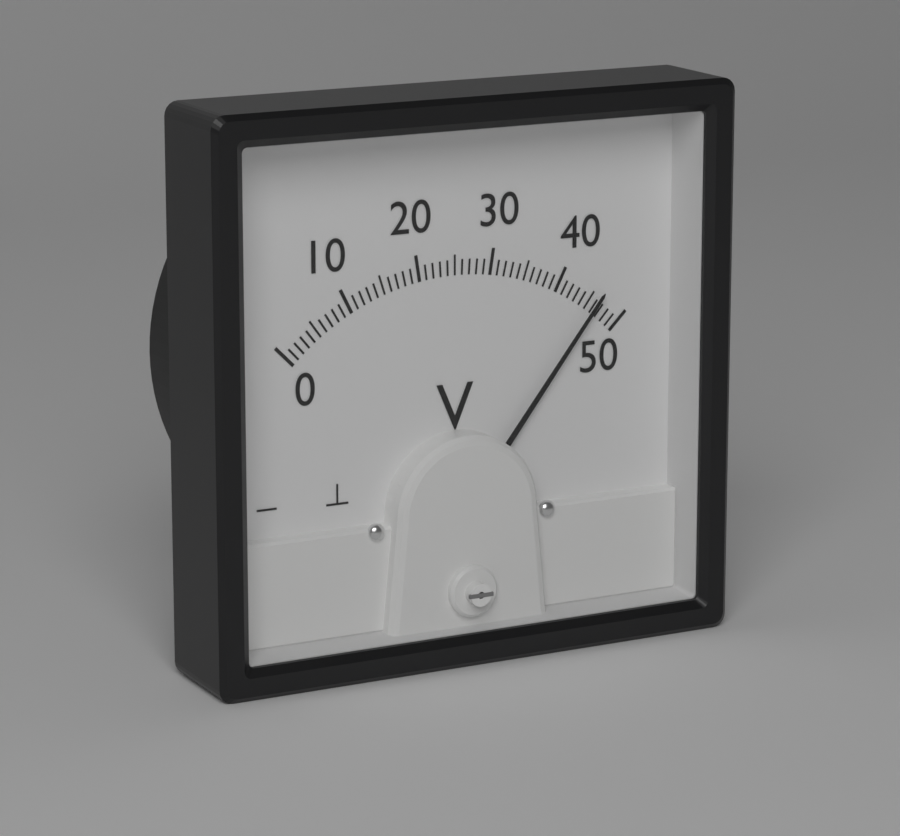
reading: 46 V
